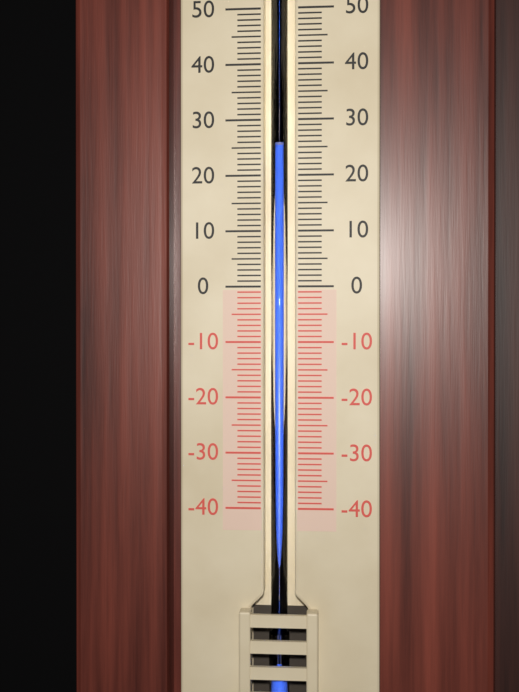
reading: 25 (no unit)
